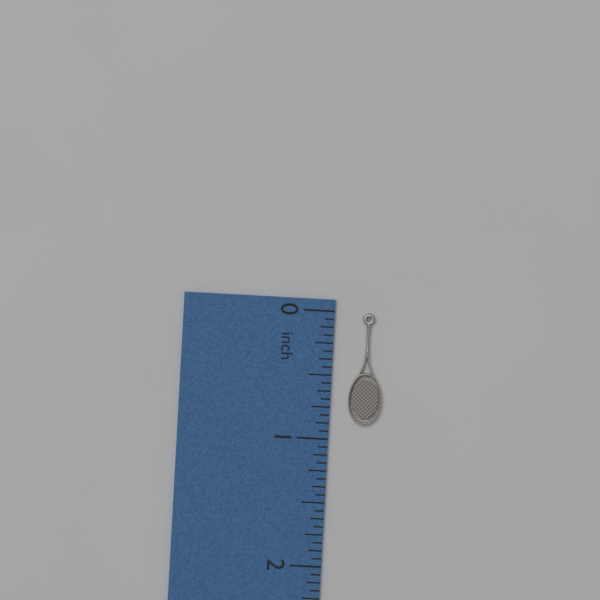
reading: 0.8750 inch
